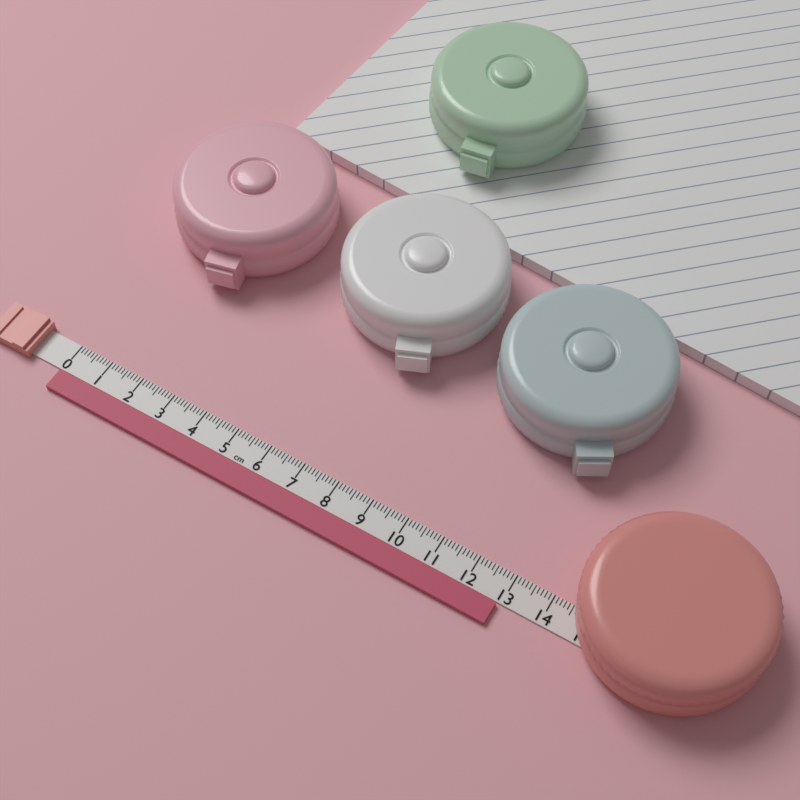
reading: 12.9 cm
